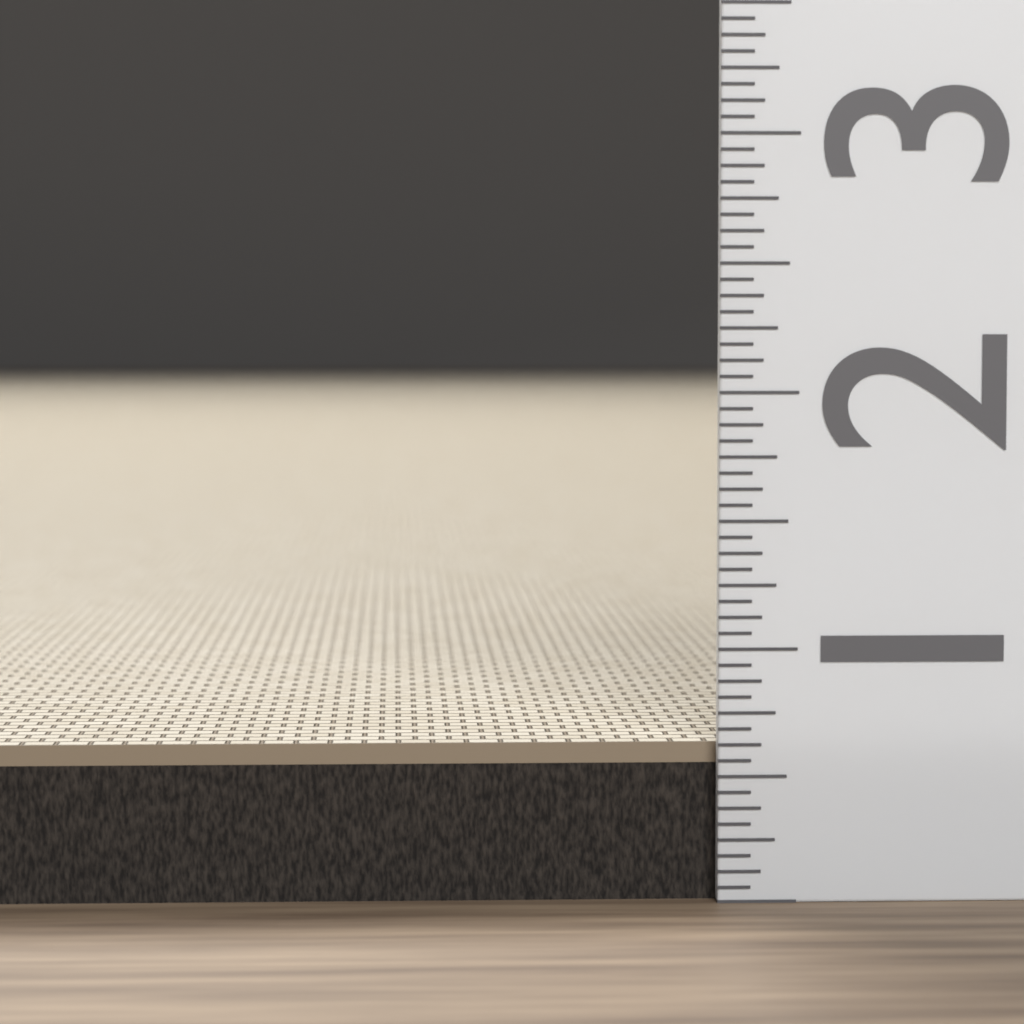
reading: 0.6250 (no unit)
